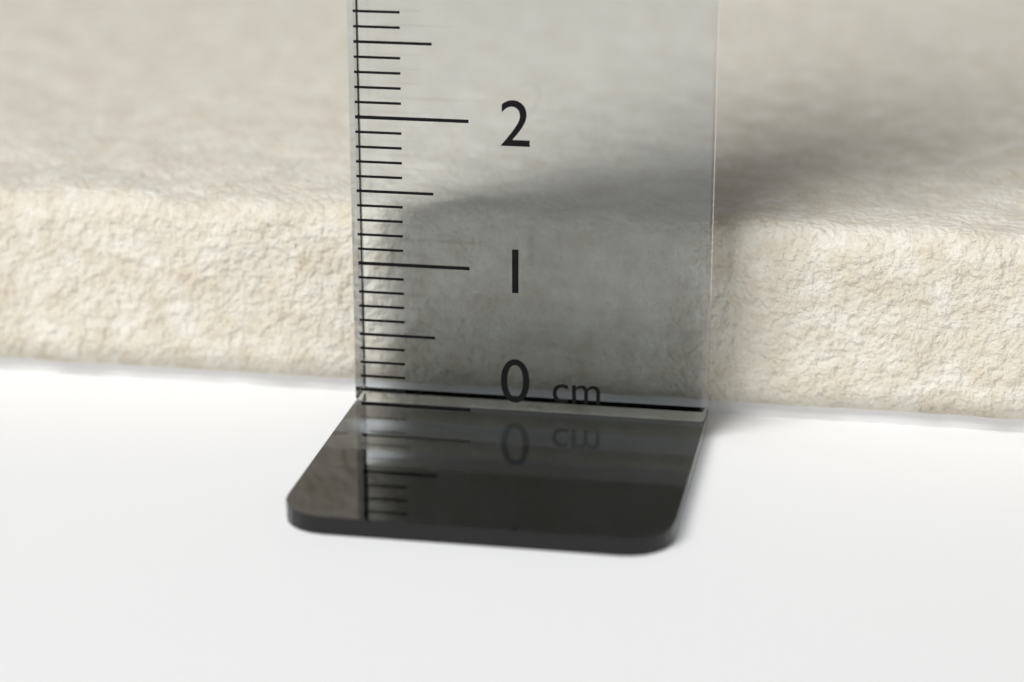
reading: 1.3 cm
